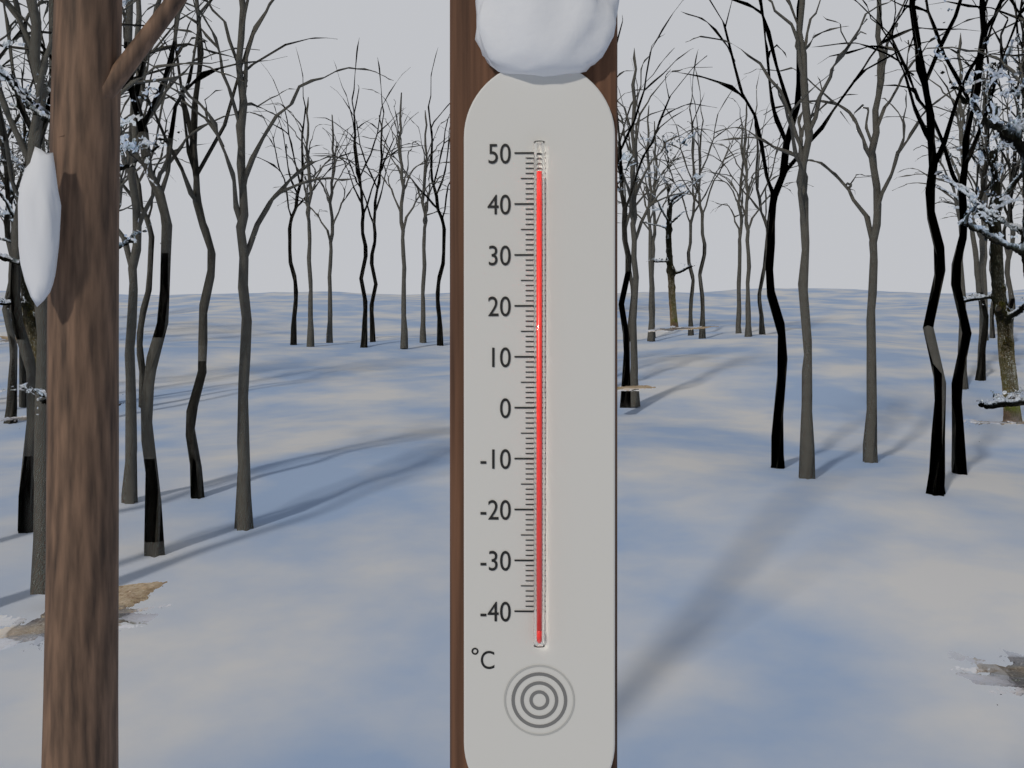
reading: 46 °C
